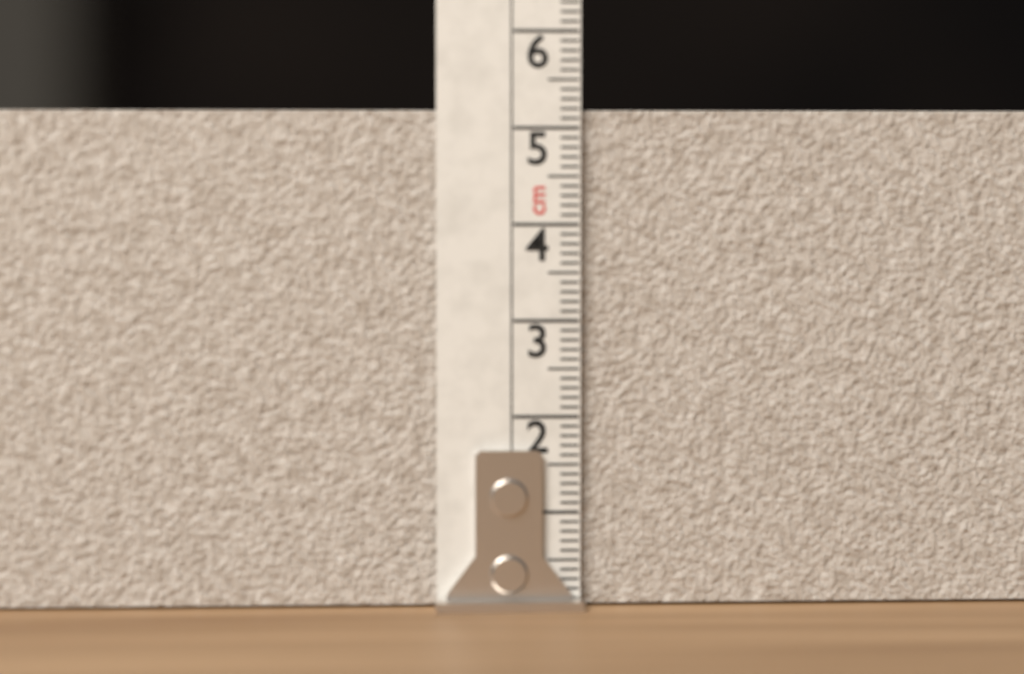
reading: 5.2 cm
